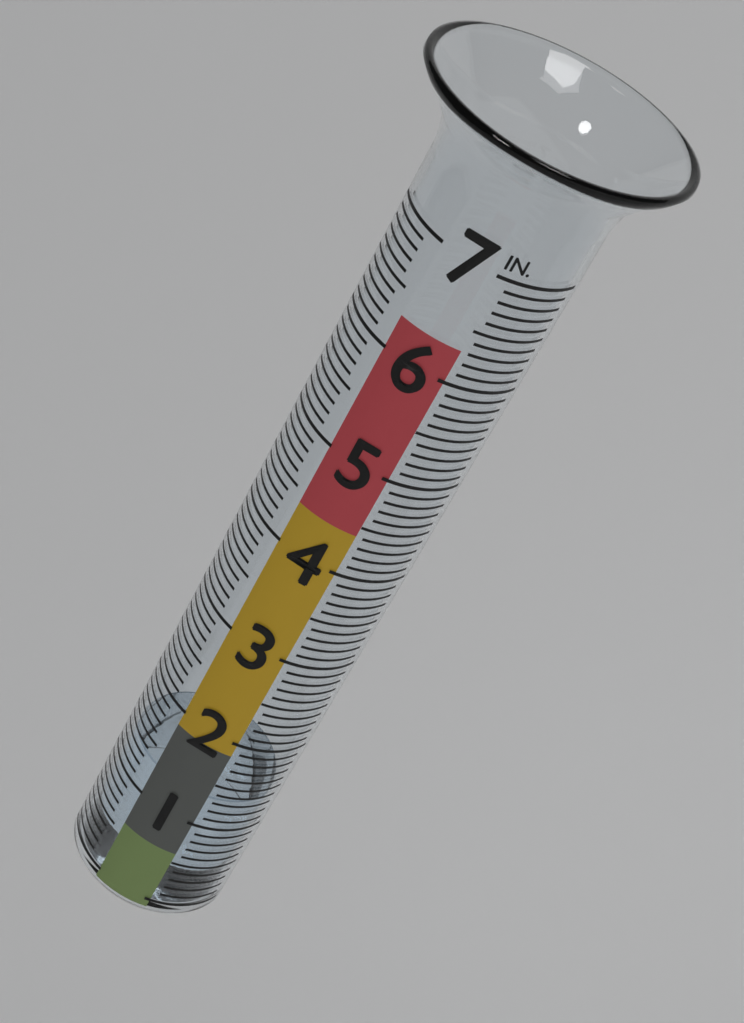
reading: 1.3 in
